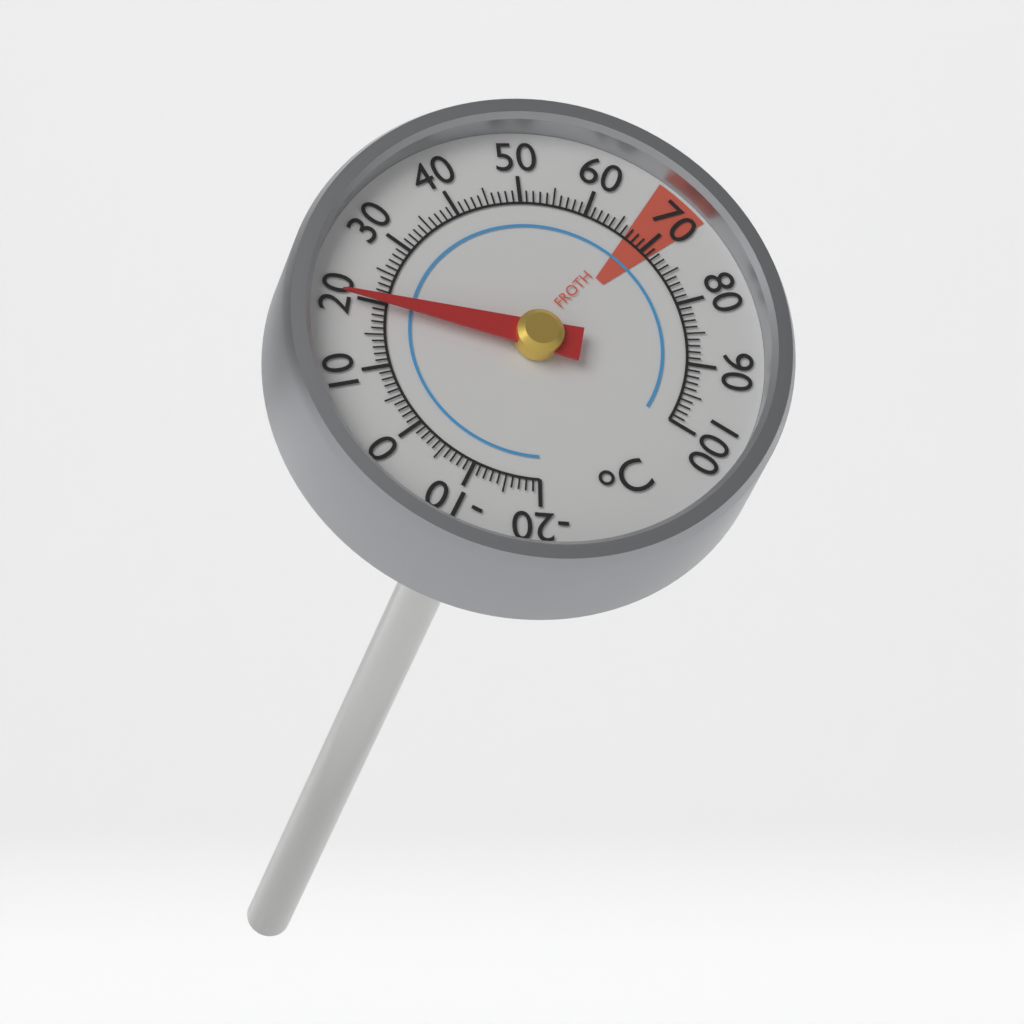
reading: 20 °C
